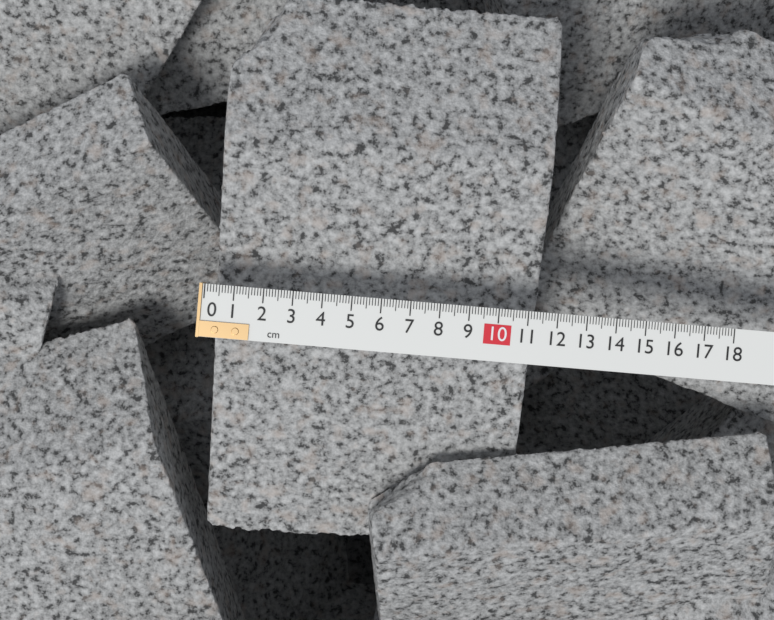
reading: 11.5 cm
